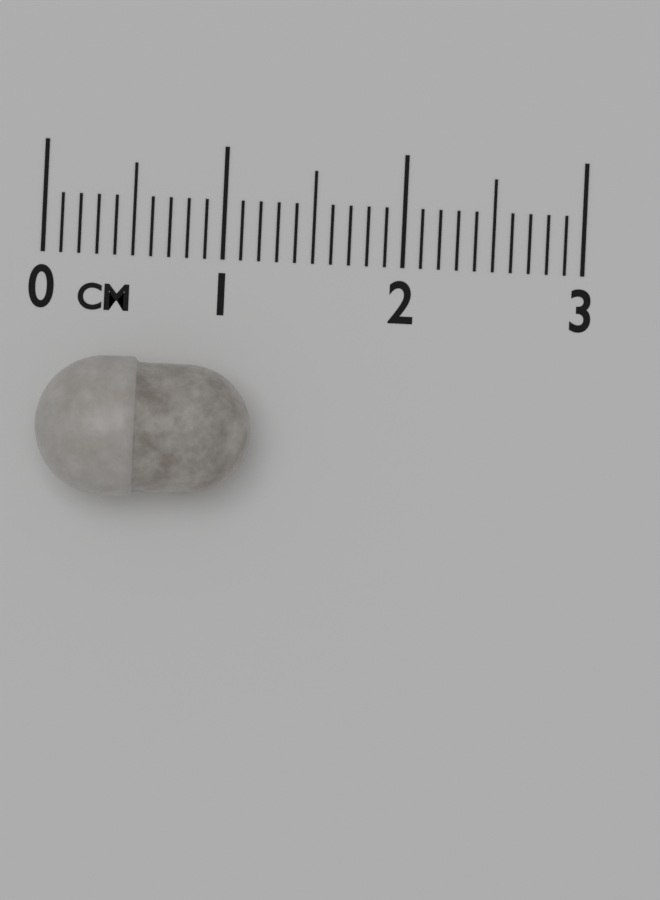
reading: 1.2 cm
